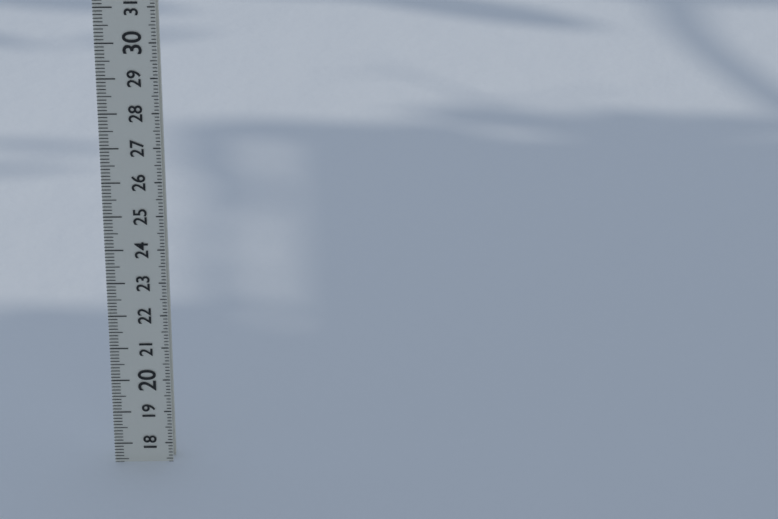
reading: 17.4 (no unit)
